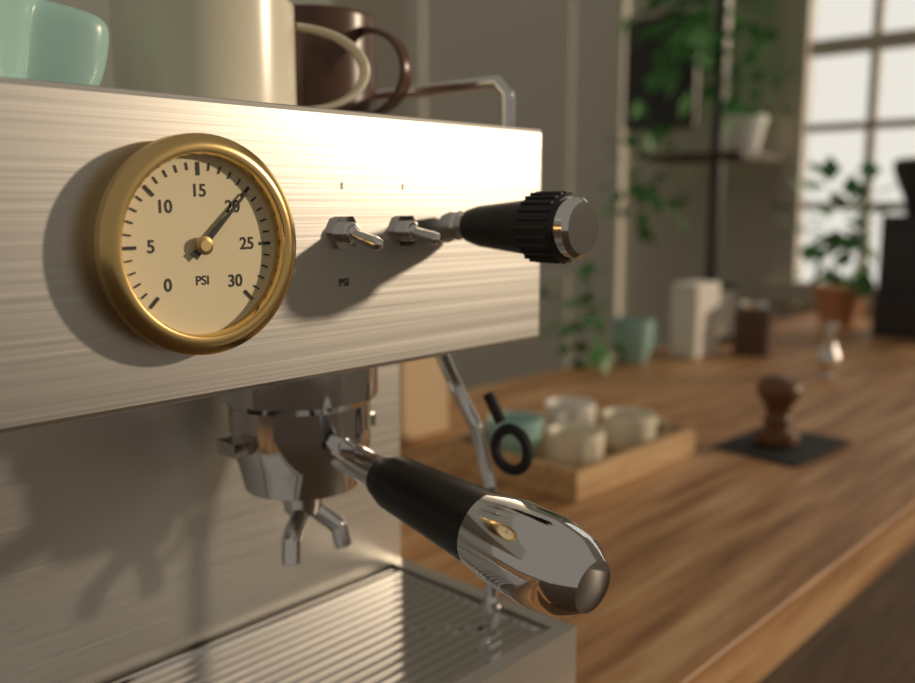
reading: 20 psi
